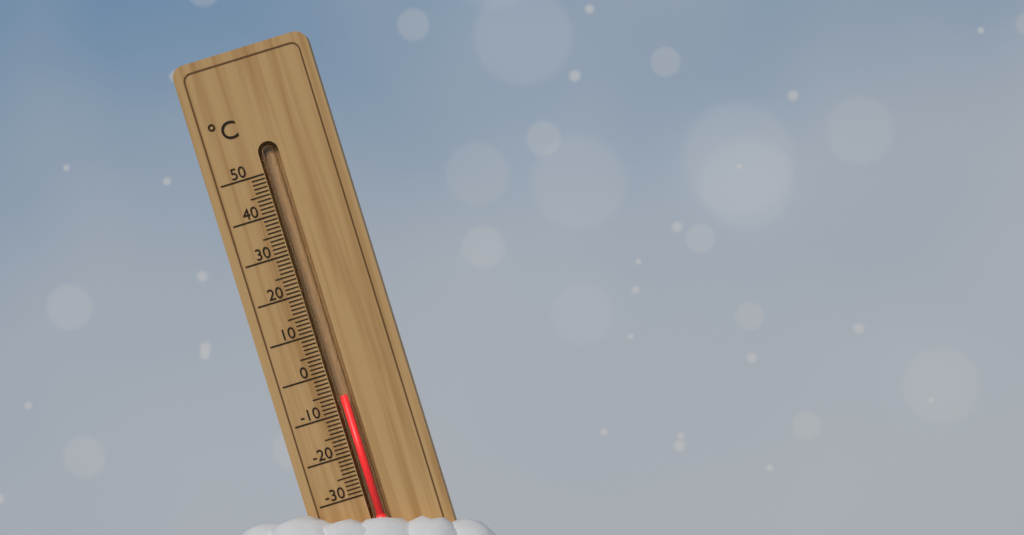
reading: -6 °C
